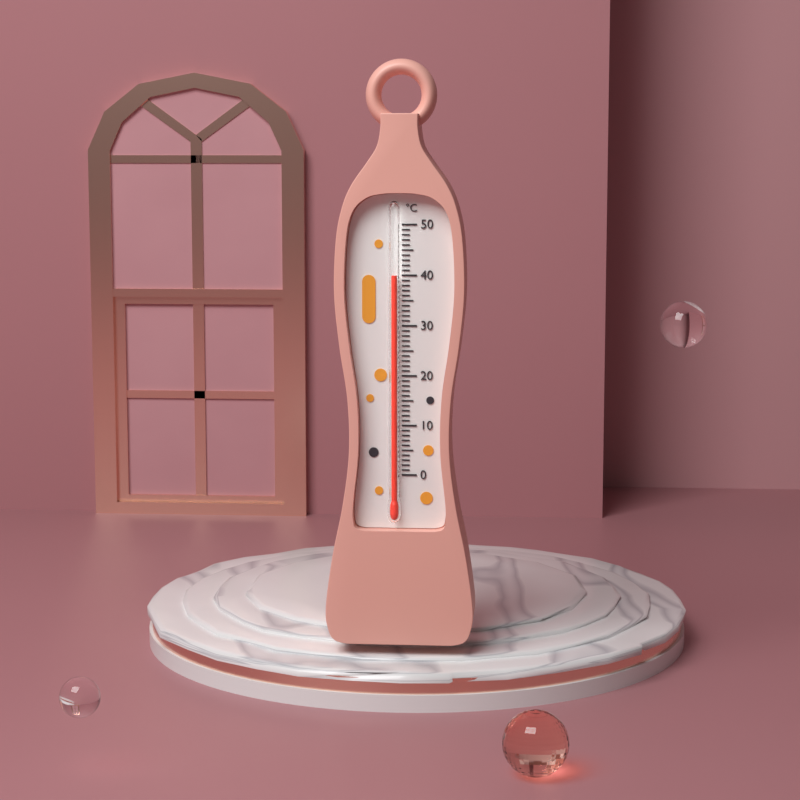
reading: 40 °C
